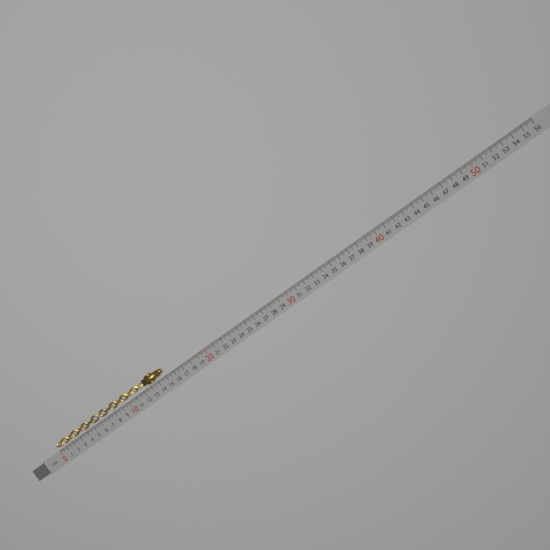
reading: 15.0 cm
